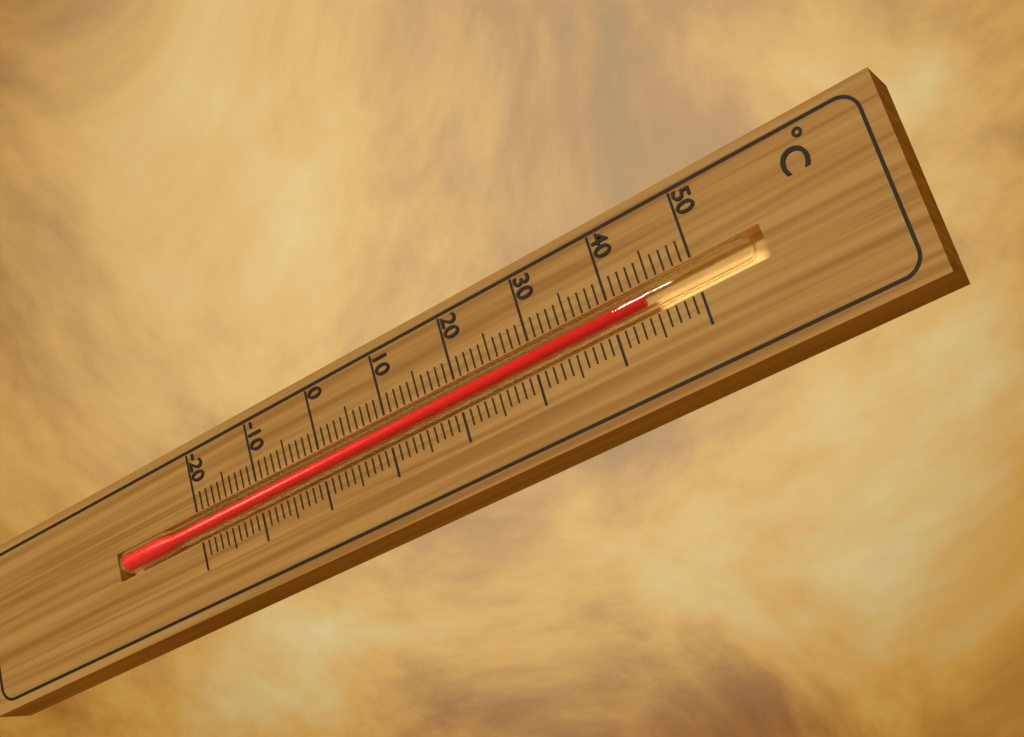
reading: 44 °C
